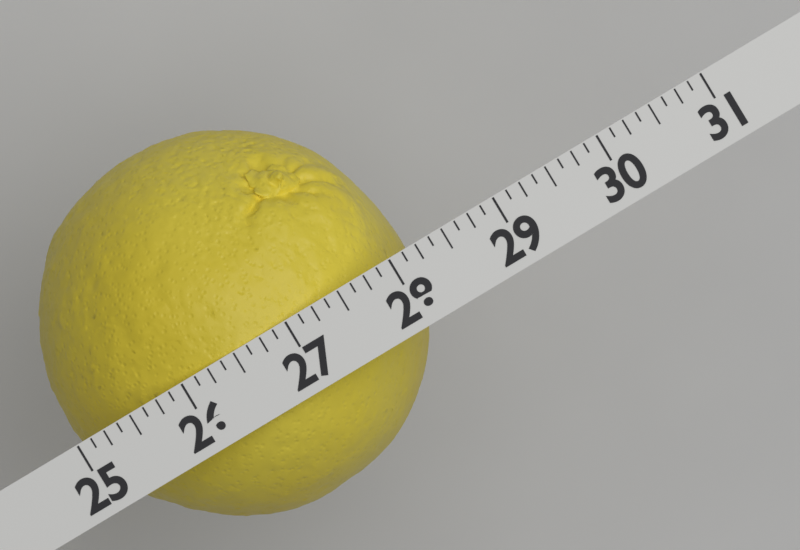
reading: 28.125 (no unit)
